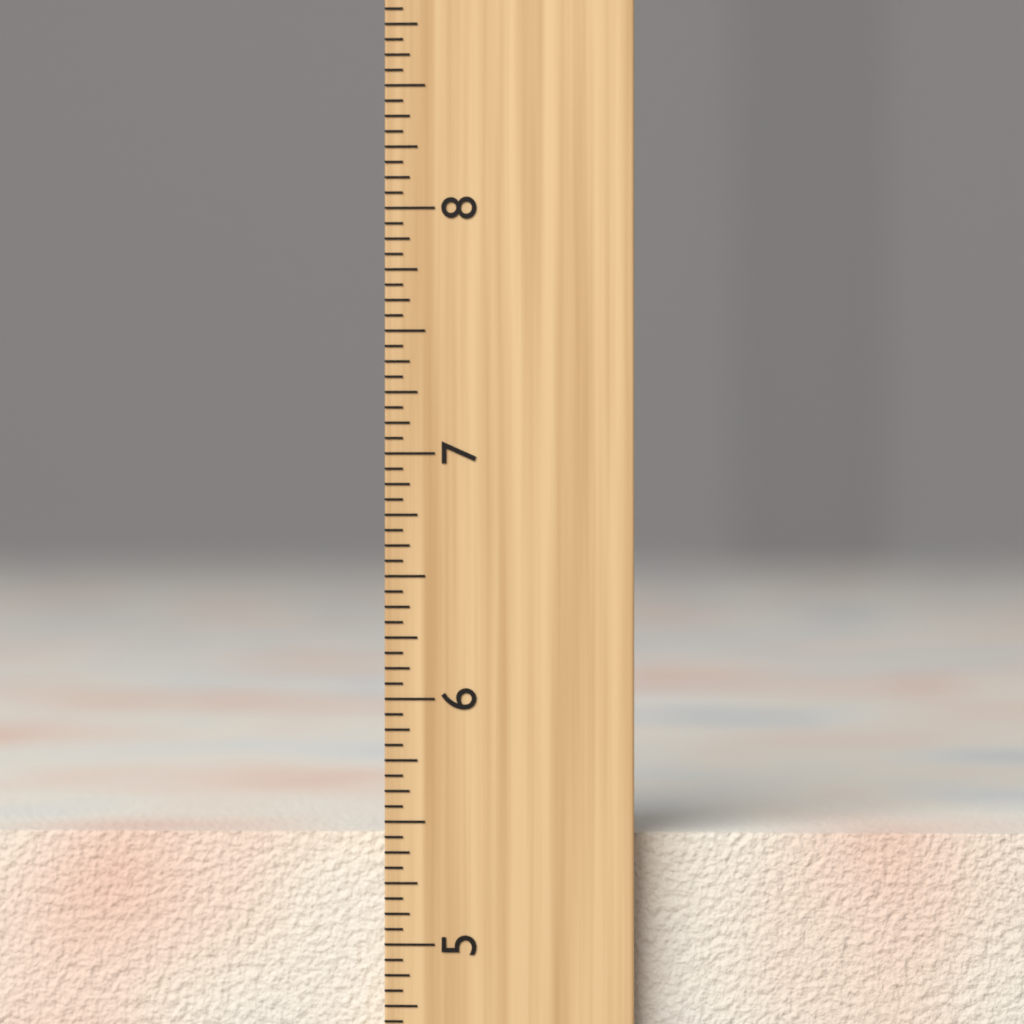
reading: 5.4375 inch
